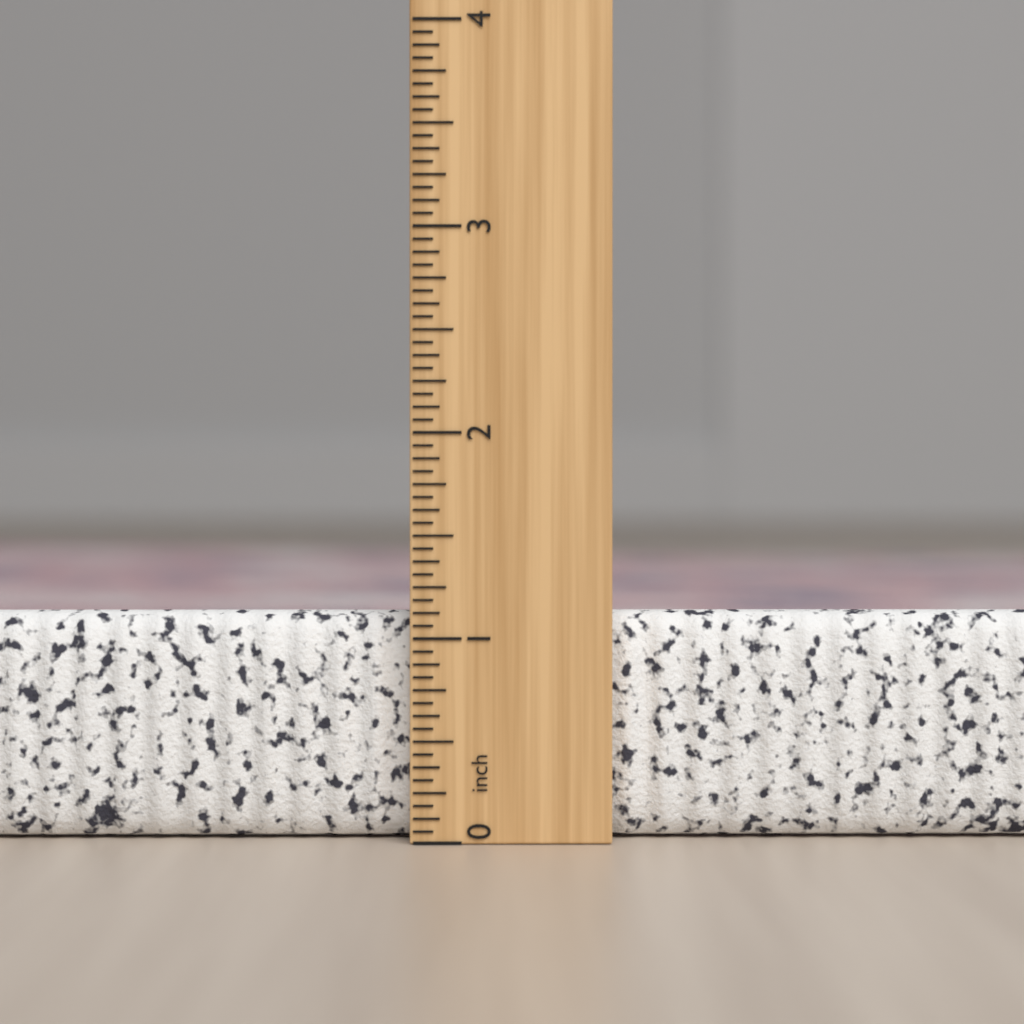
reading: 1.1250 inch
